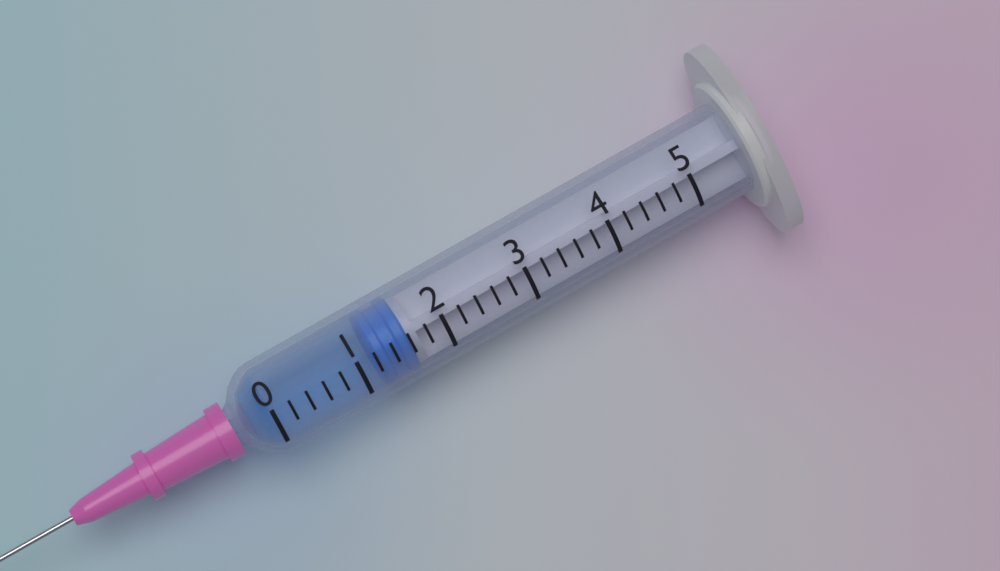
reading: 1.2 (no unit)
